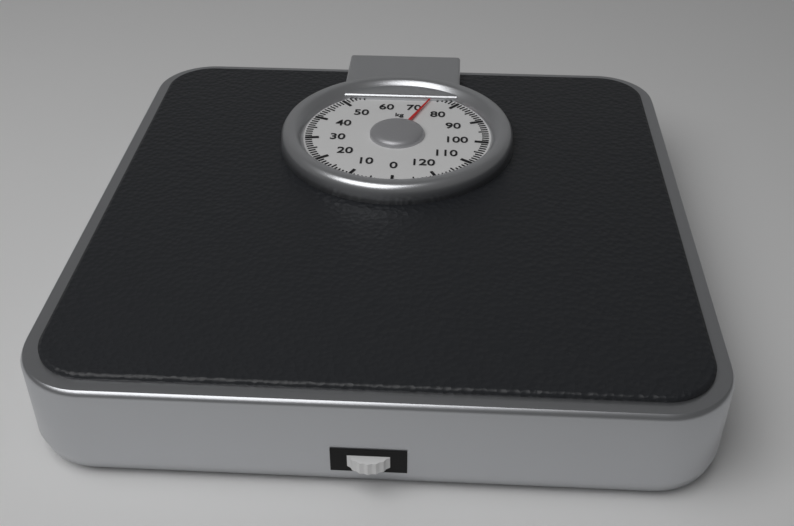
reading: 73 kg
